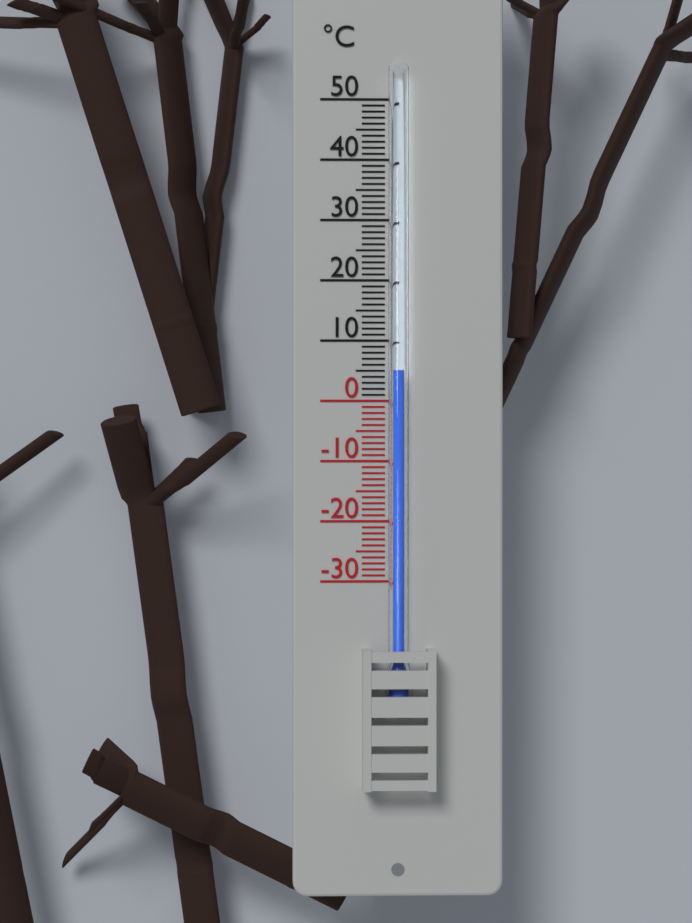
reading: 5 °C
